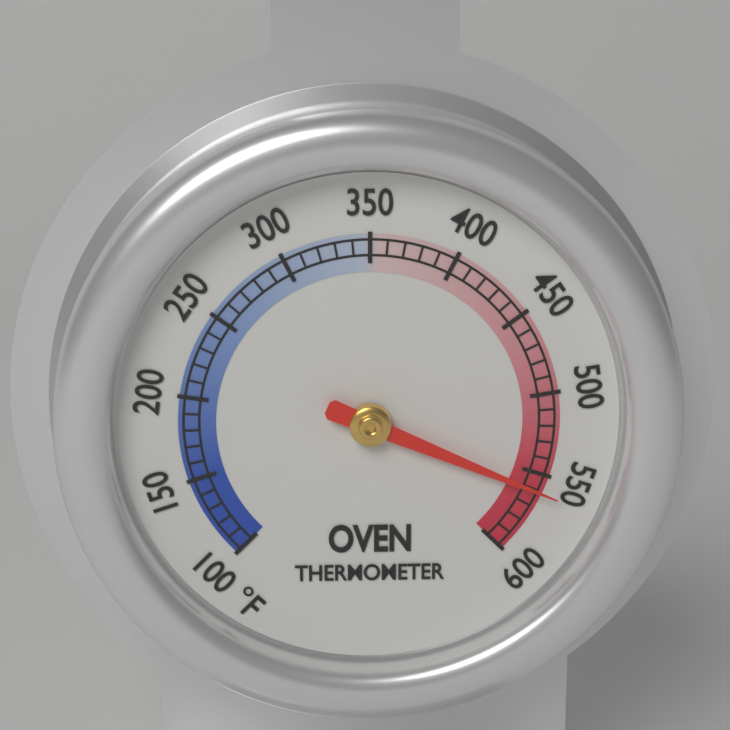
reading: 560 °F
